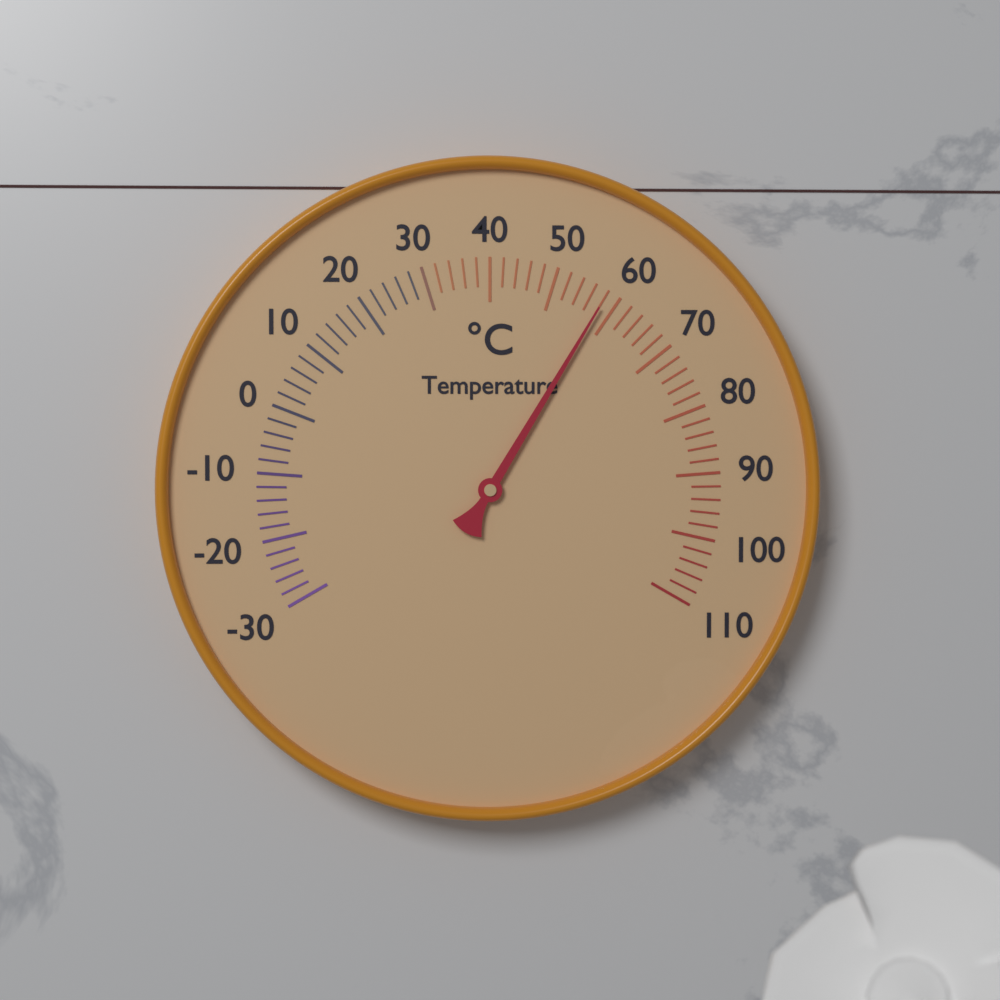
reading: 58 °C
